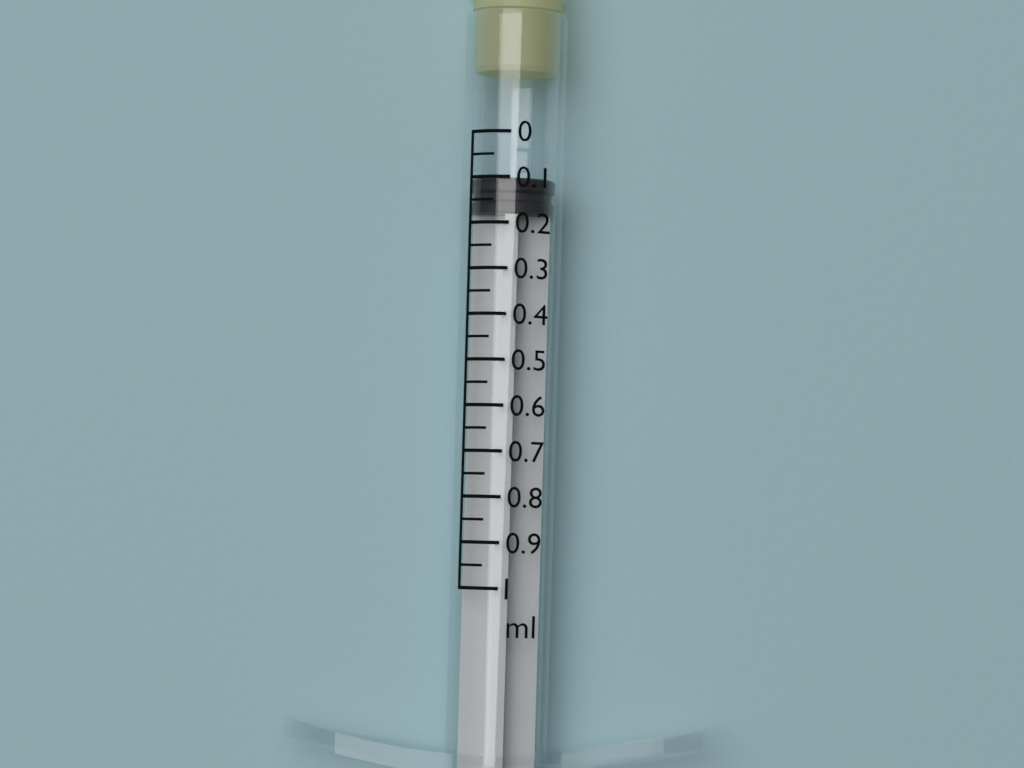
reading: 0.10 ml
